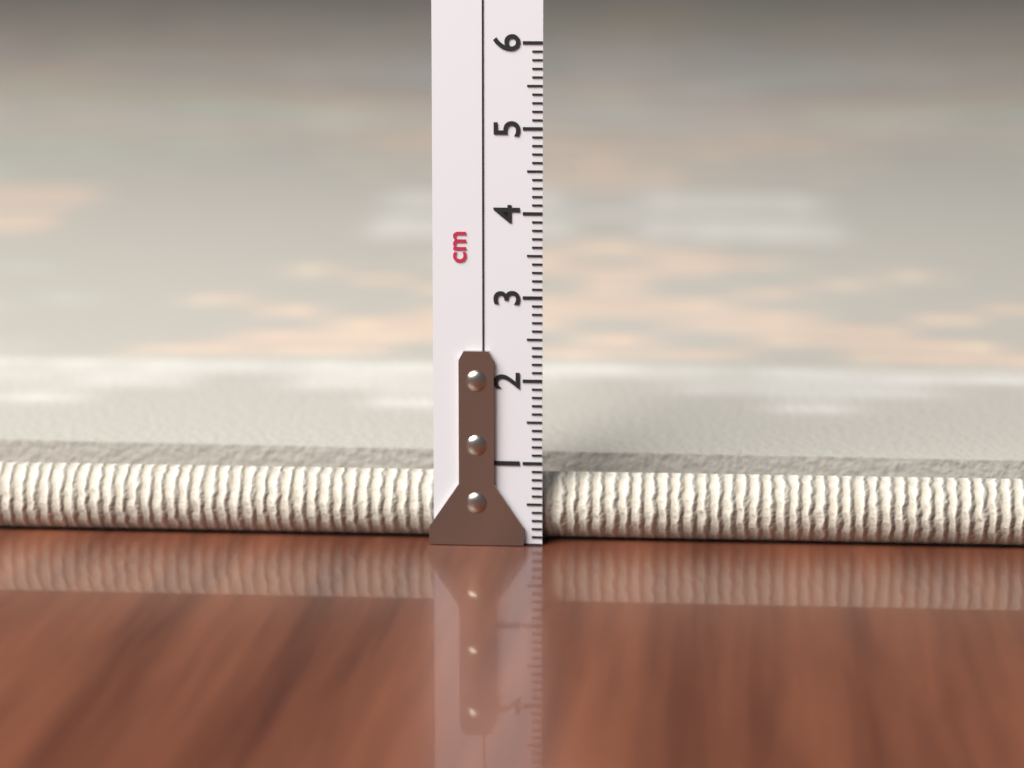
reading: 0.8 cm
